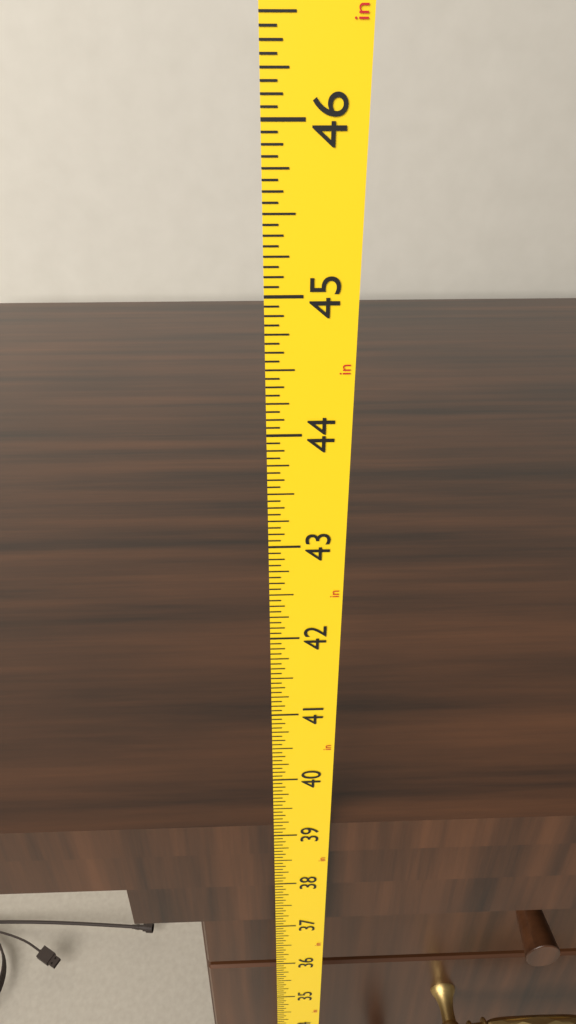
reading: 39.1250 in
